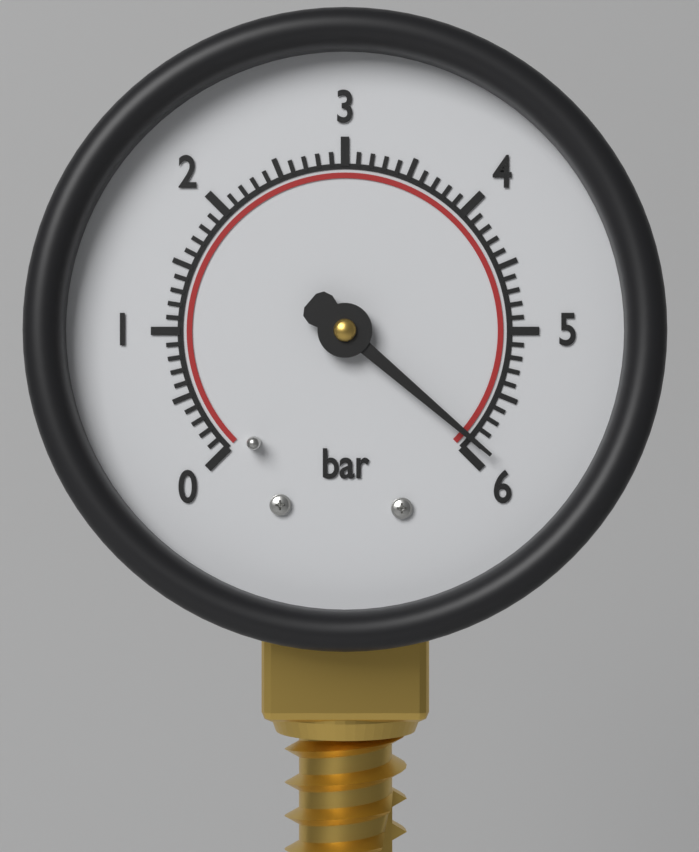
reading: 5.9 bar
